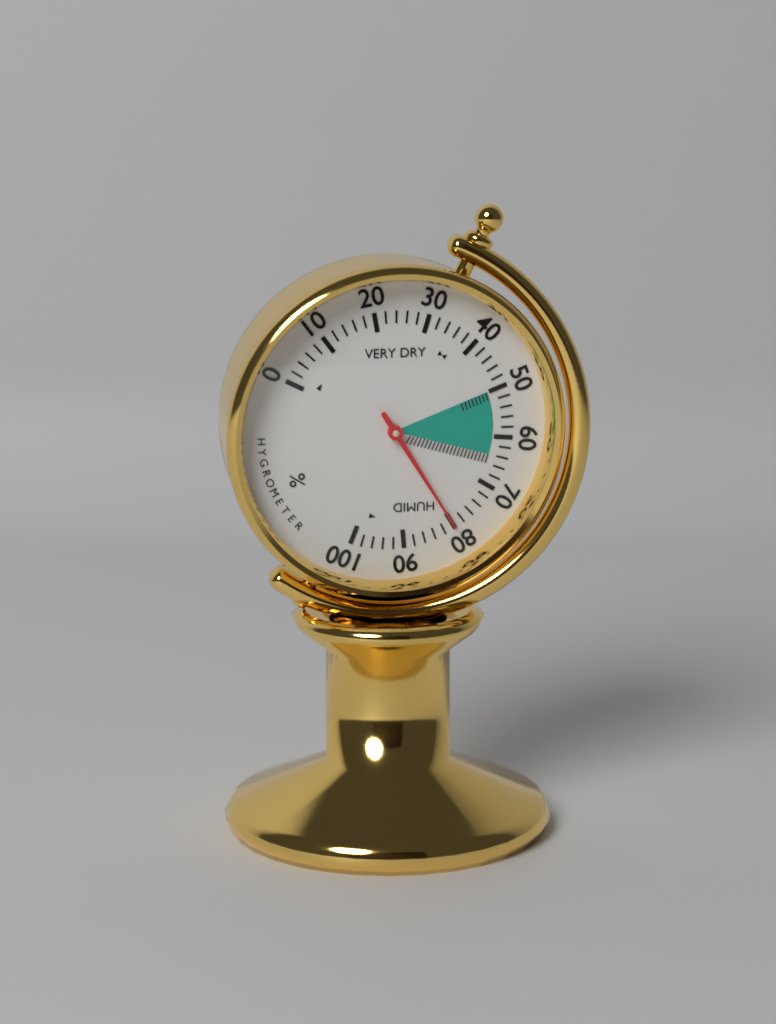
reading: 80 %
